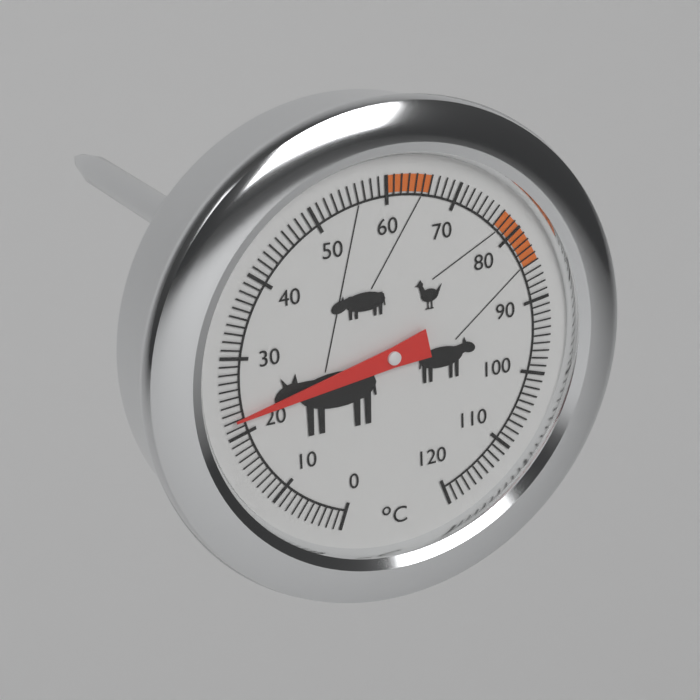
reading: 22 °C
